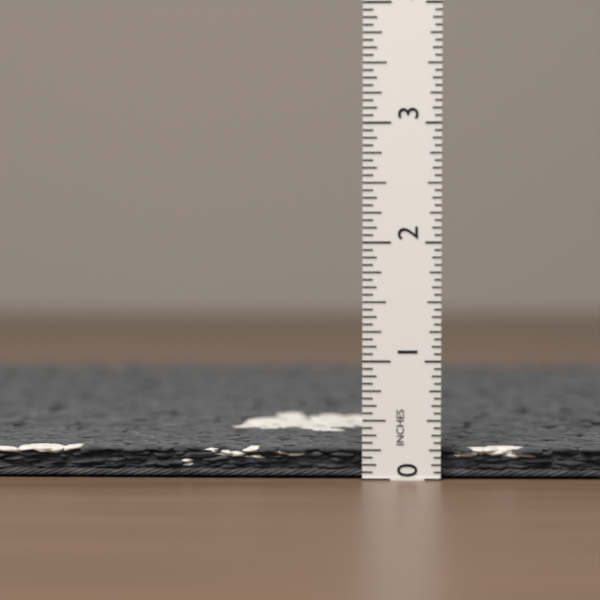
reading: 0.2500 in
